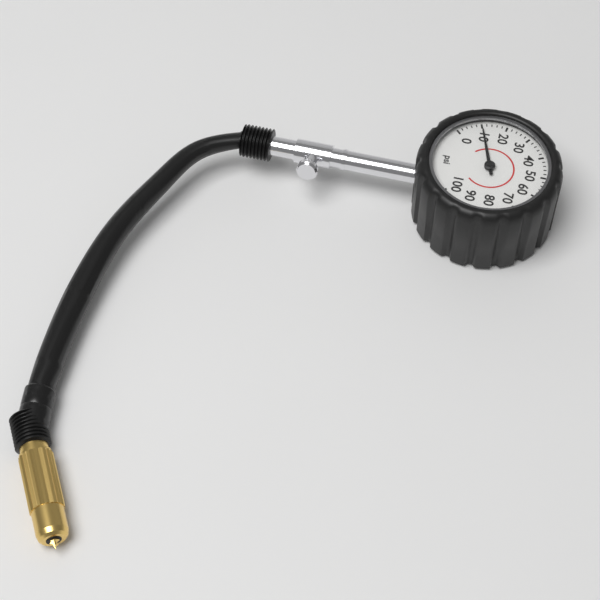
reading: 10 psi
